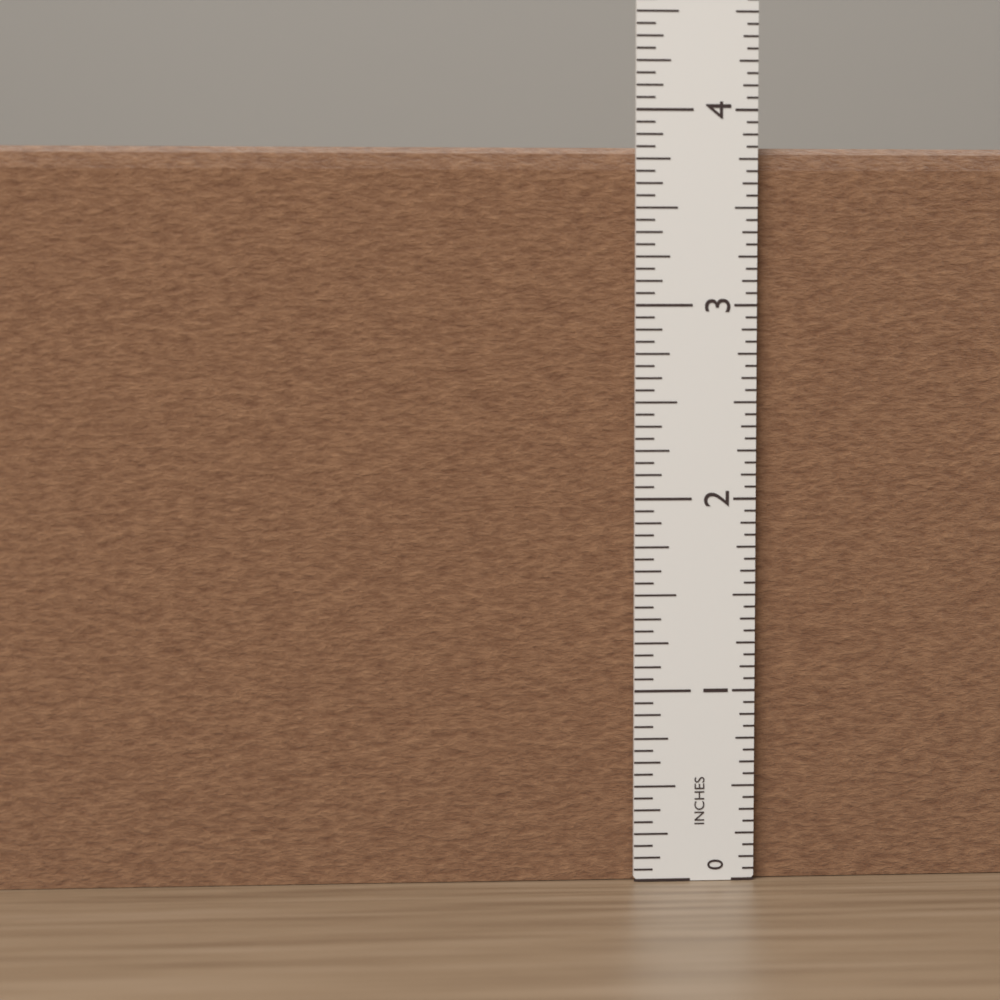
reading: 3.8125 in
